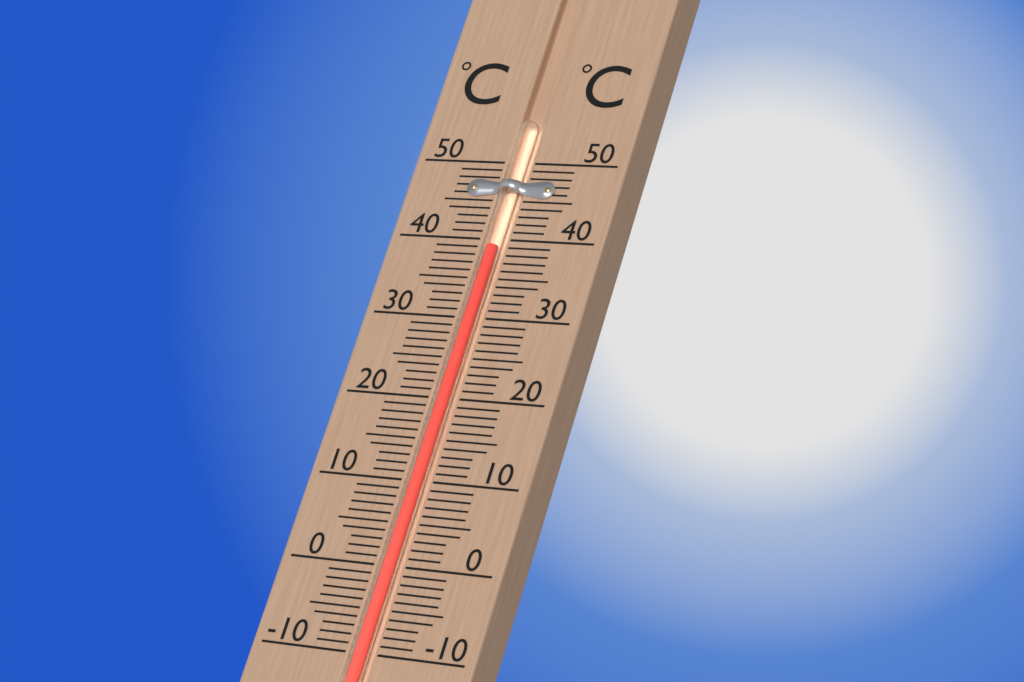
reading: 39 °C
